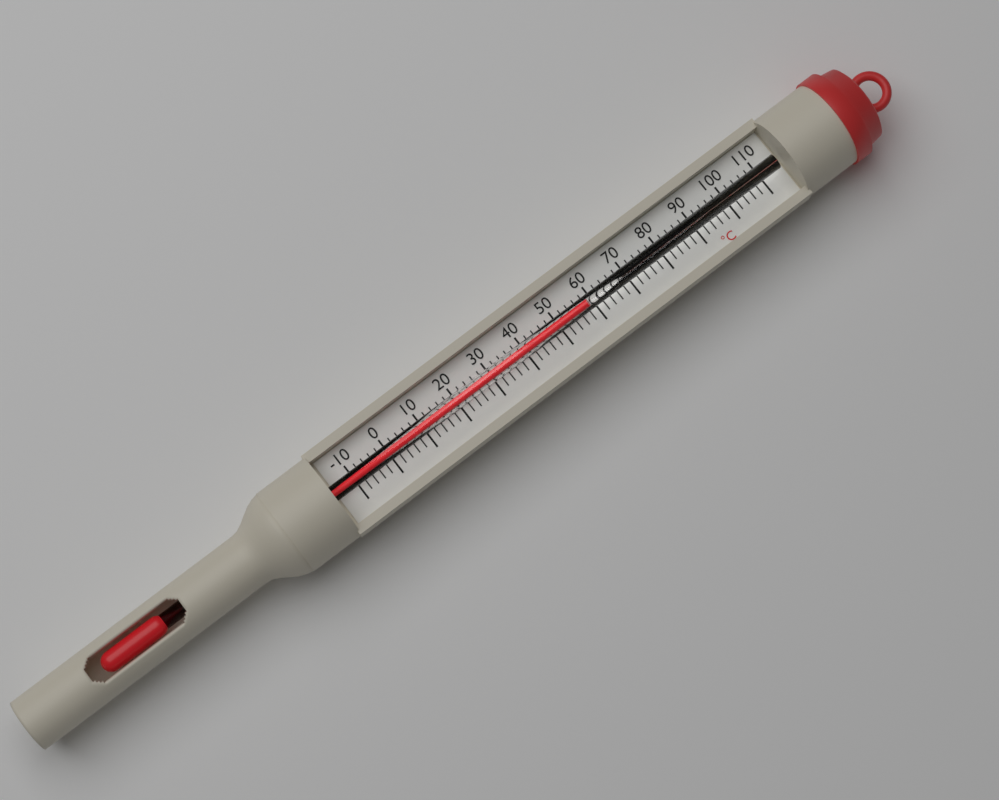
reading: 58 °C
